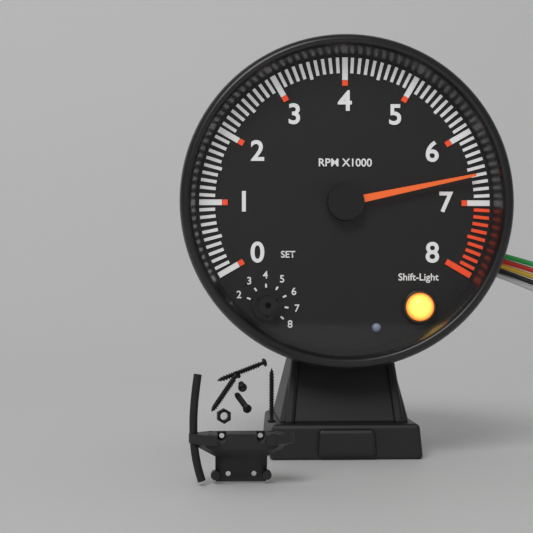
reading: 6600 RPM
